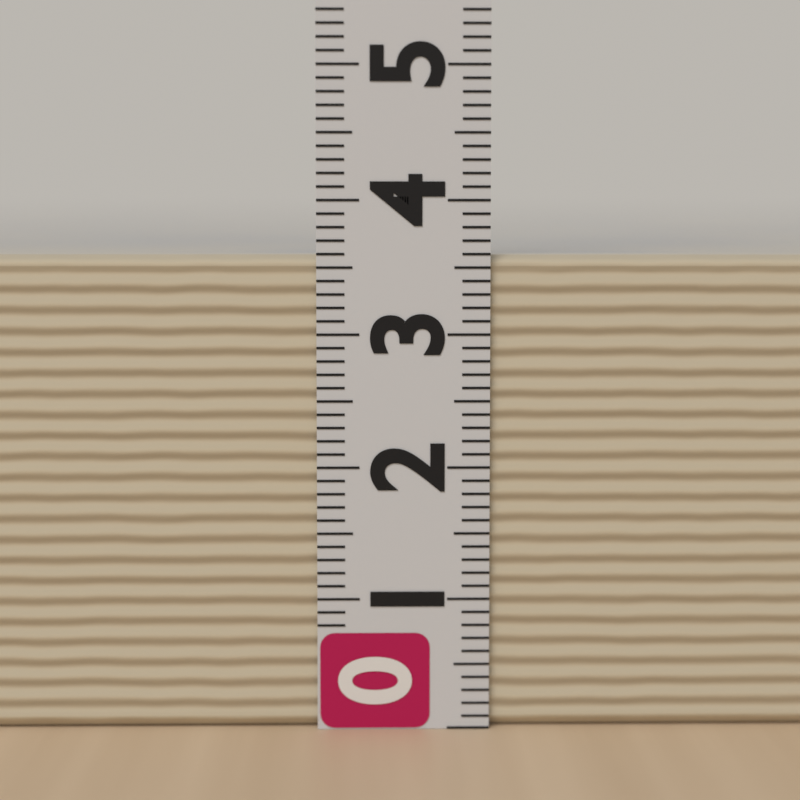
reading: 3.6 (no unit)
